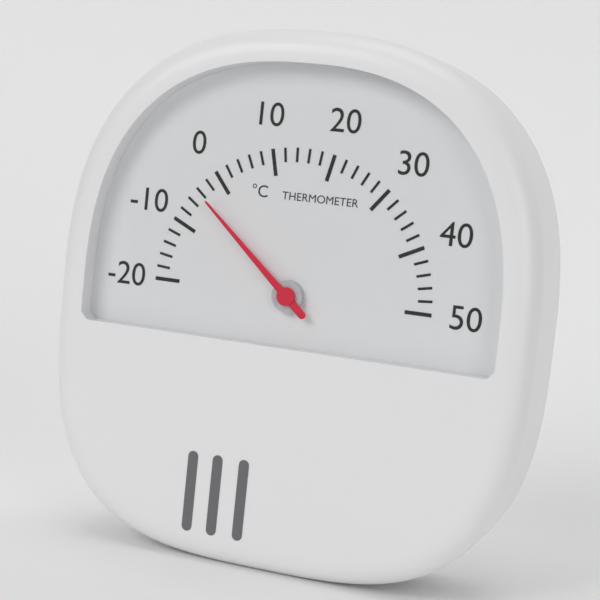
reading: -4 °C
